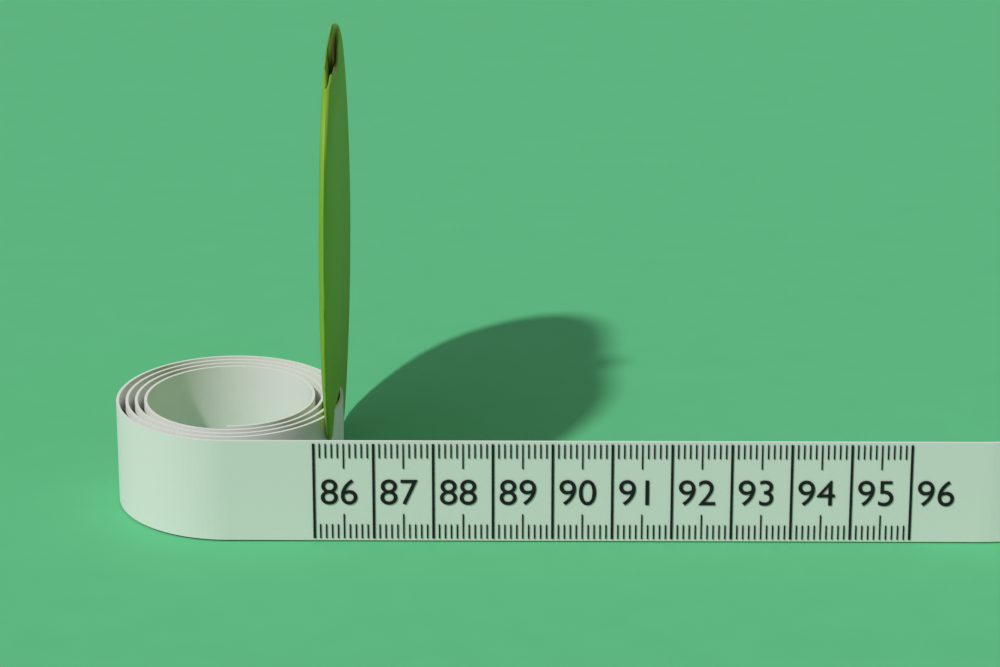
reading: 86.4 (no unit)
